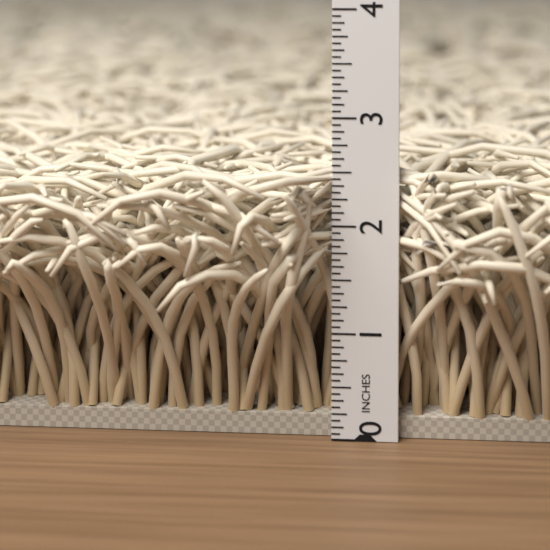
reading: 2.5625 in
